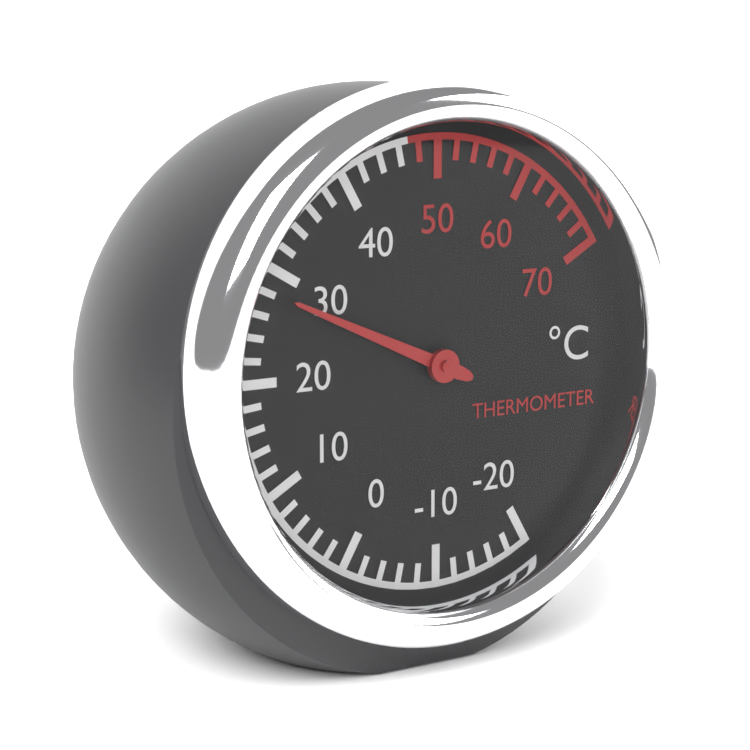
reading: 28 °C
